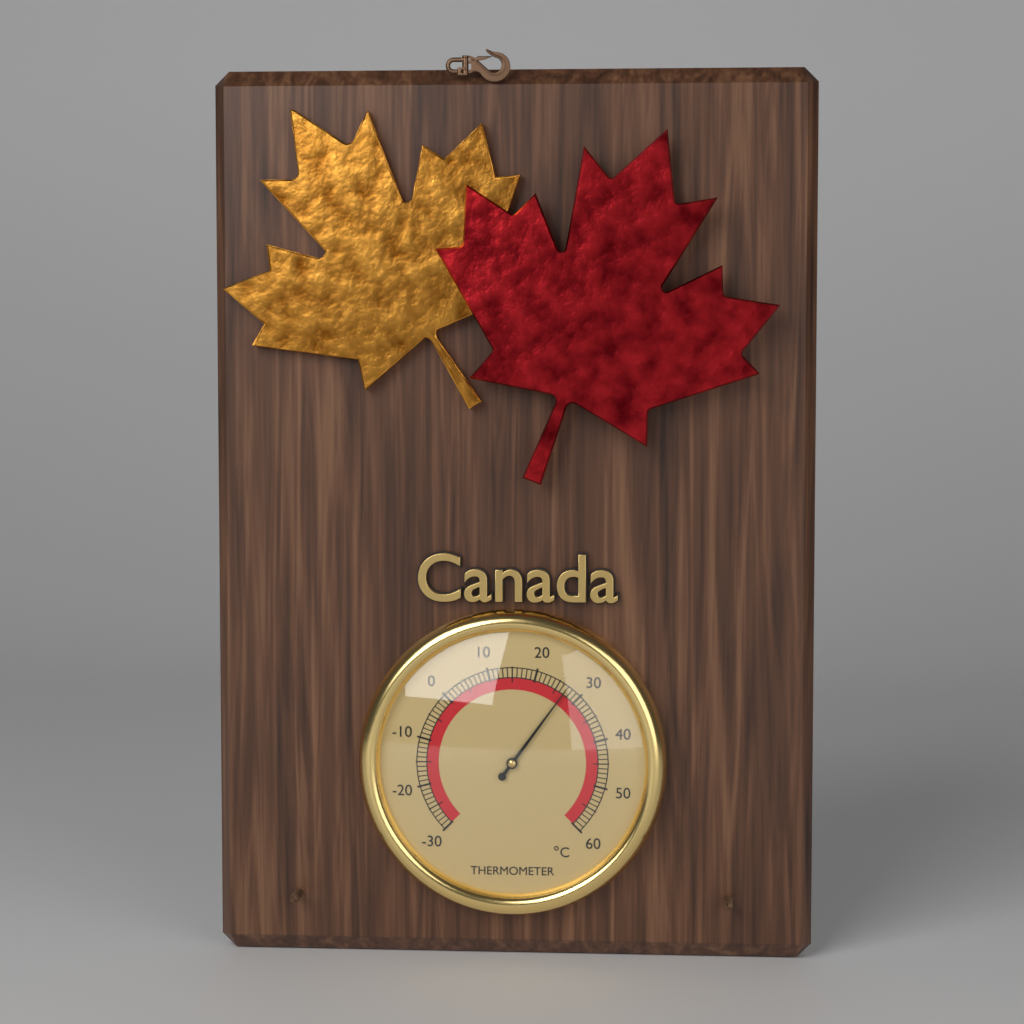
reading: 27 °C
